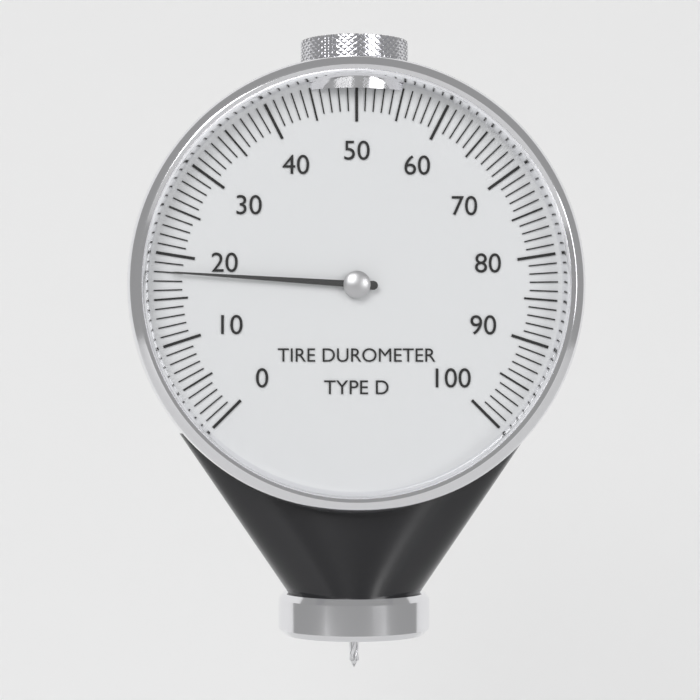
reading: 18 (no unit)
